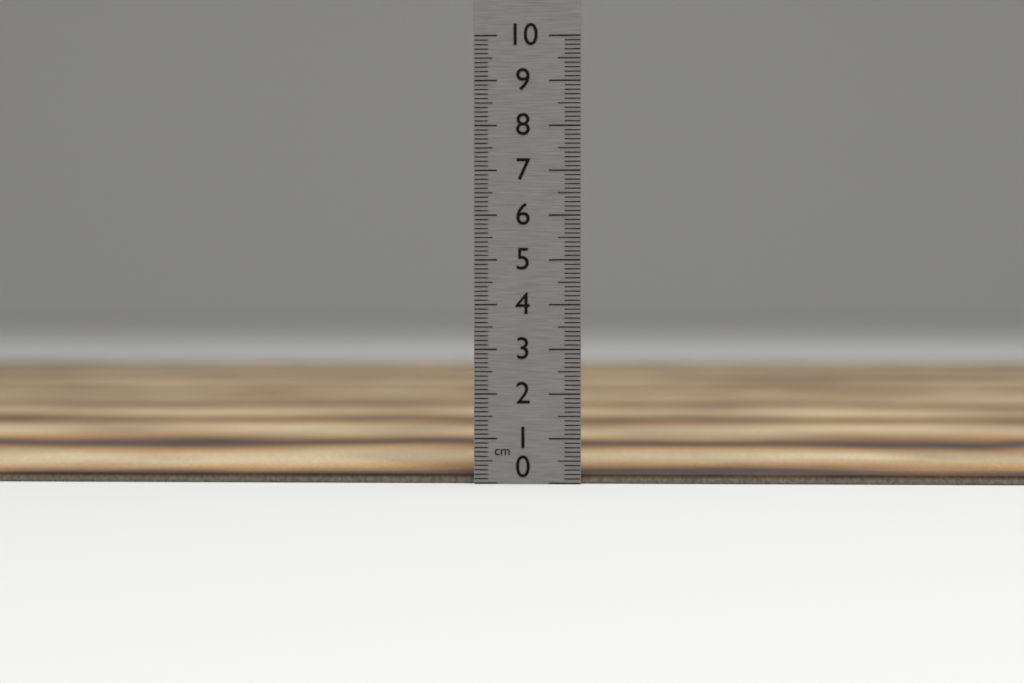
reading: 0.2 cm
